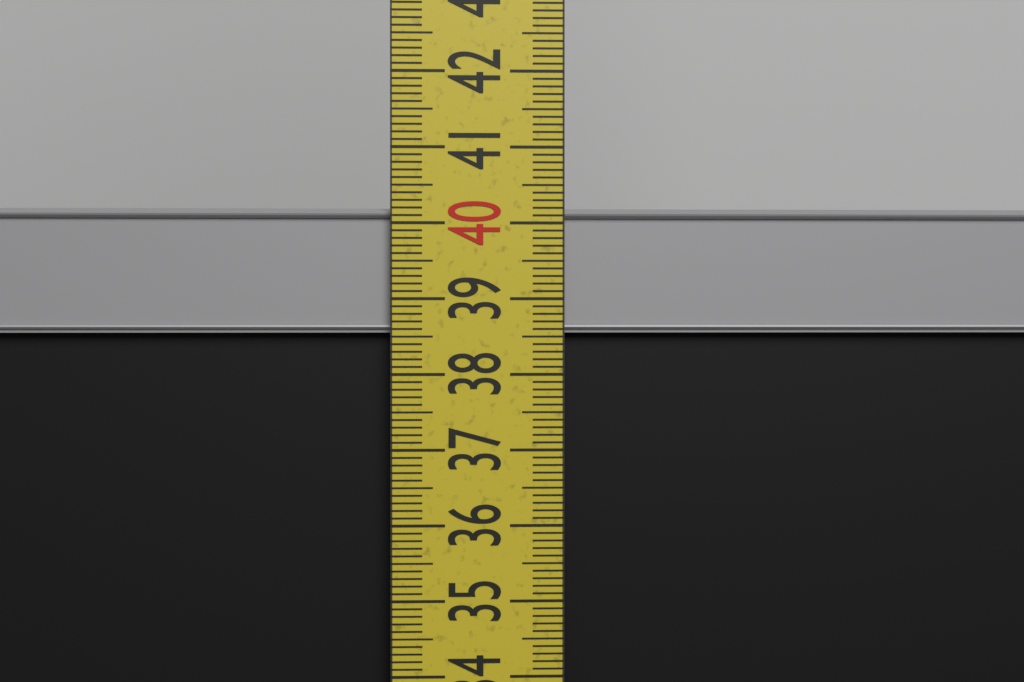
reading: 40.2 cm
